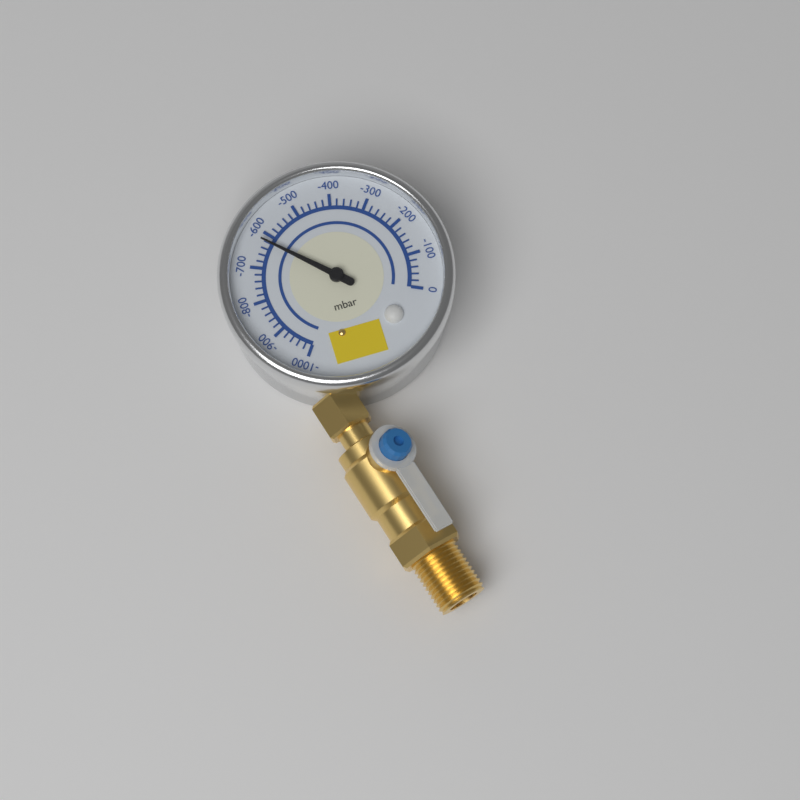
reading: -620 mbar
